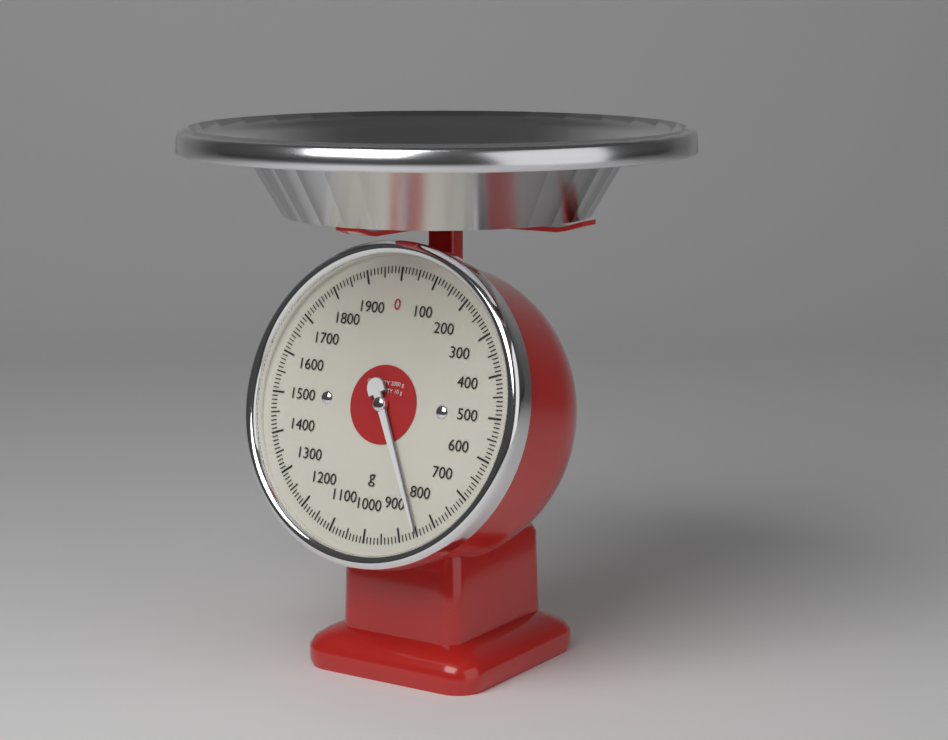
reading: 850 g
